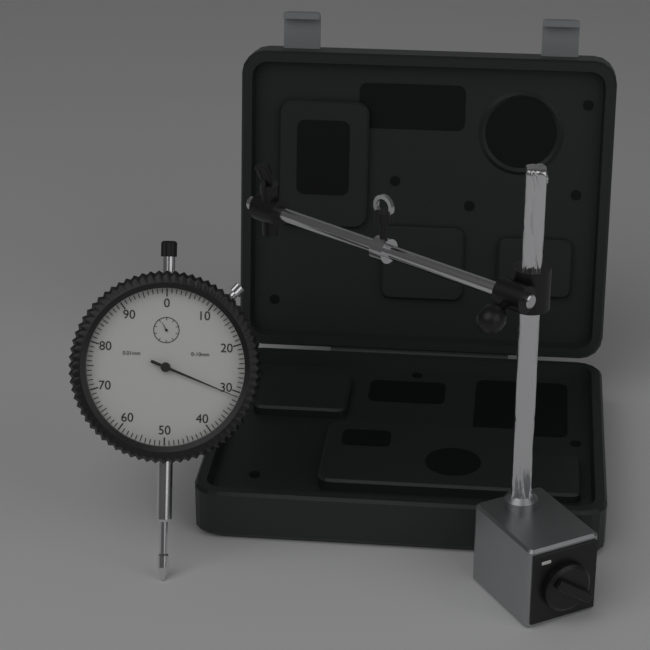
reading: 0.31 mm
